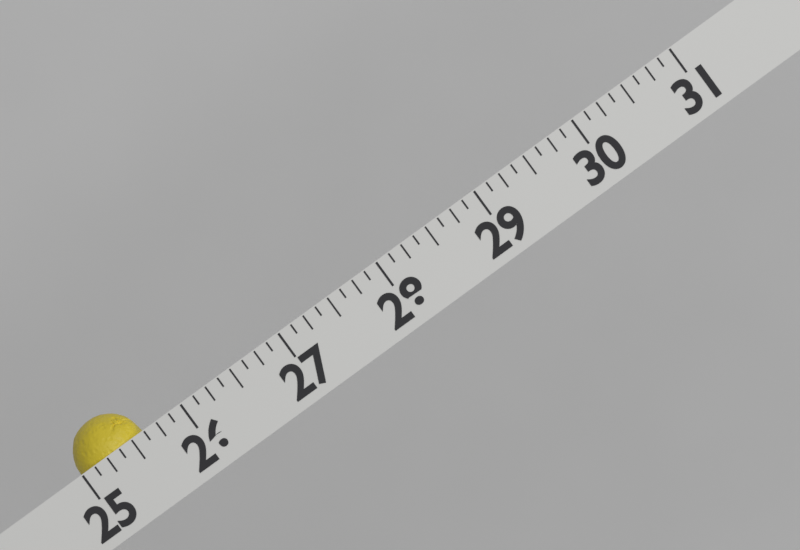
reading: 25.625 (no unit)
